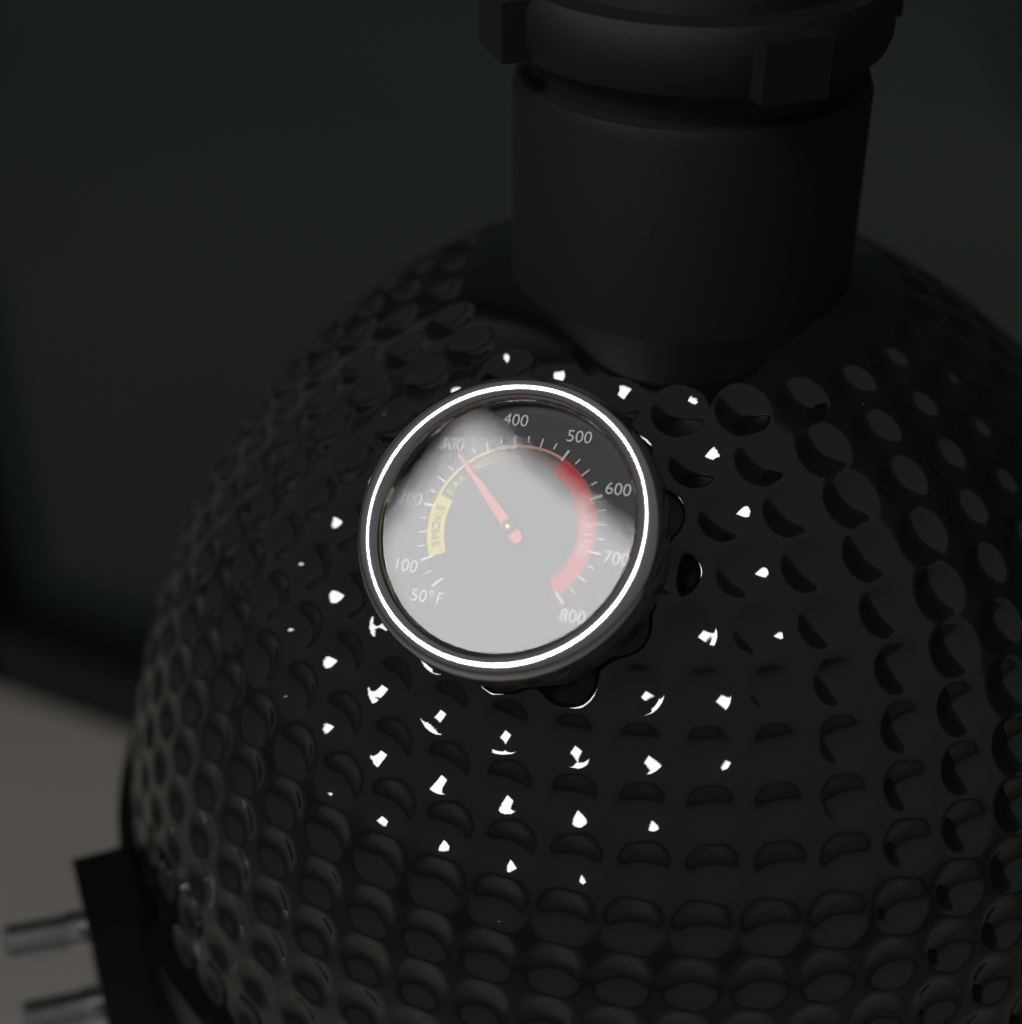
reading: 300 °F
